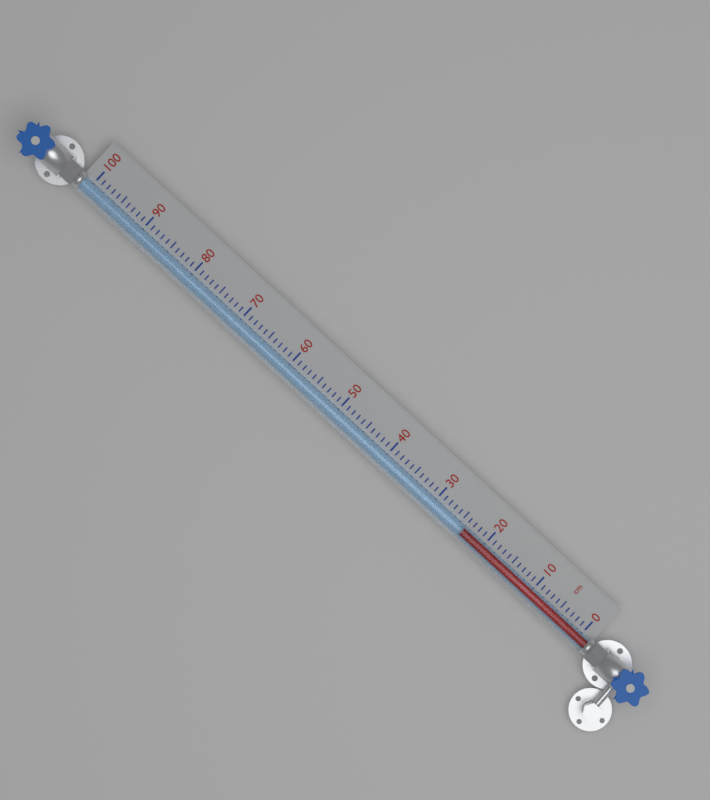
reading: 24 cm
